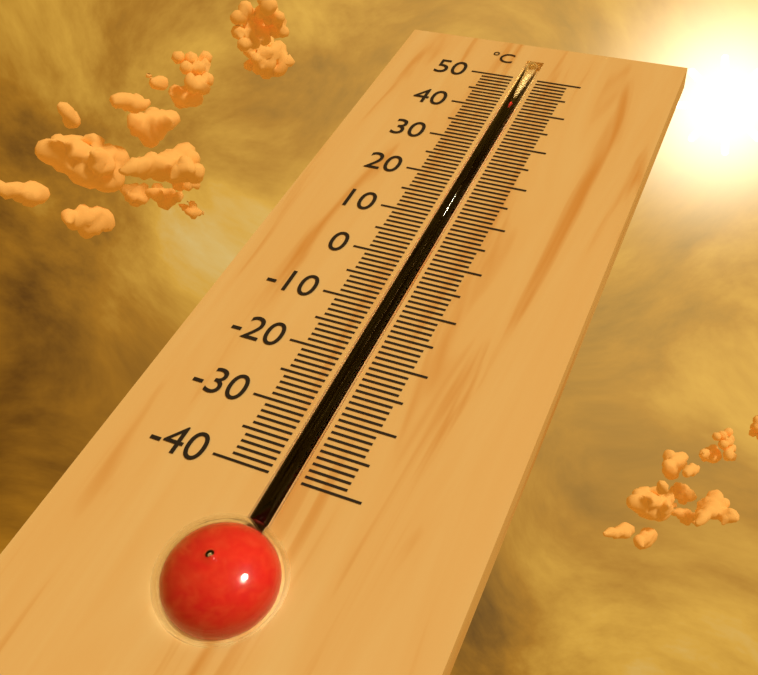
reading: 42 °C
